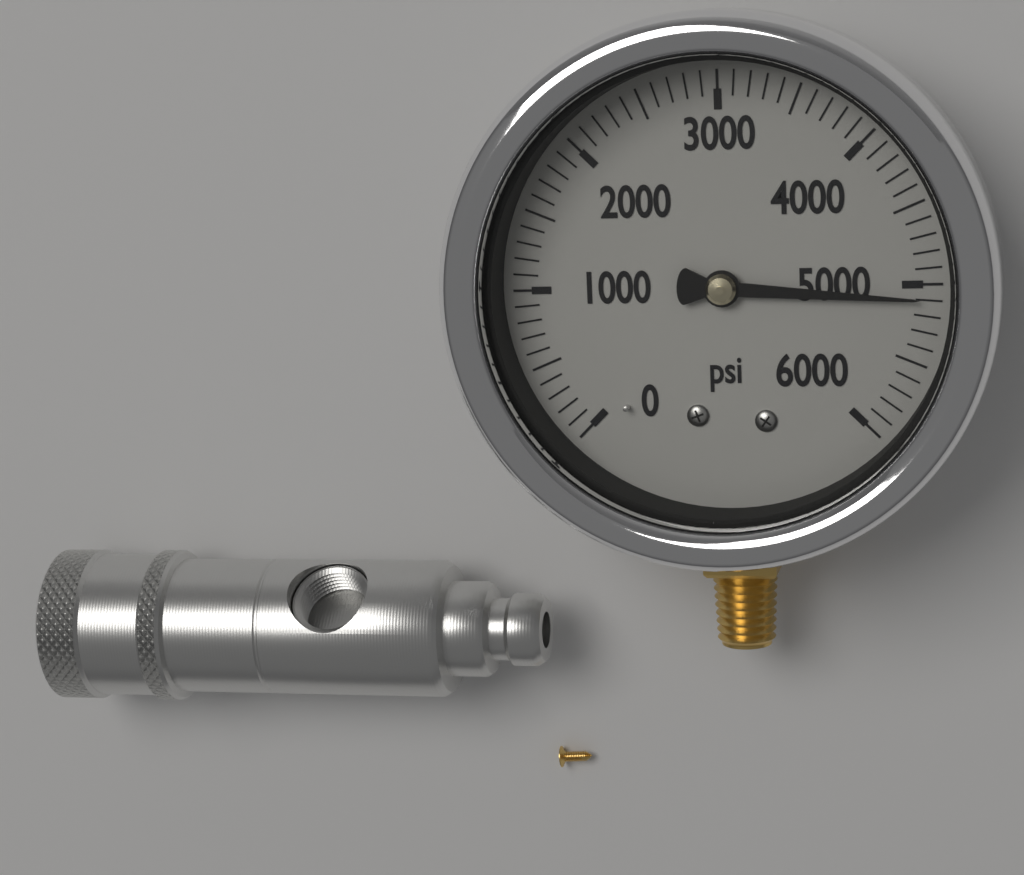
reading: 5100 psi
